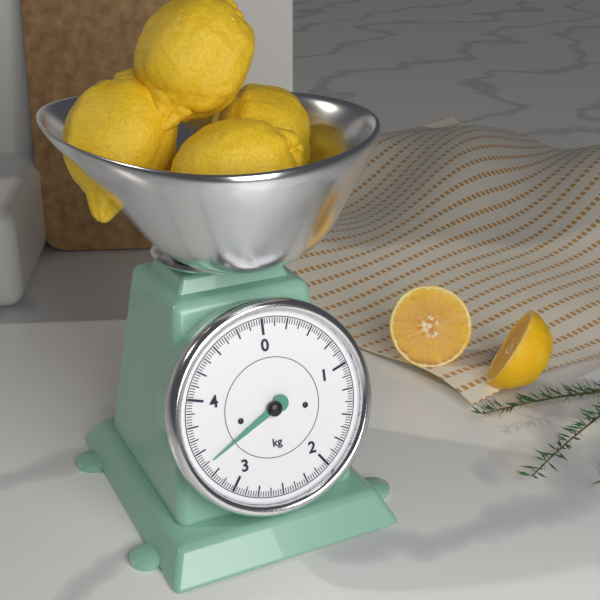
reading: 3.375 kg
